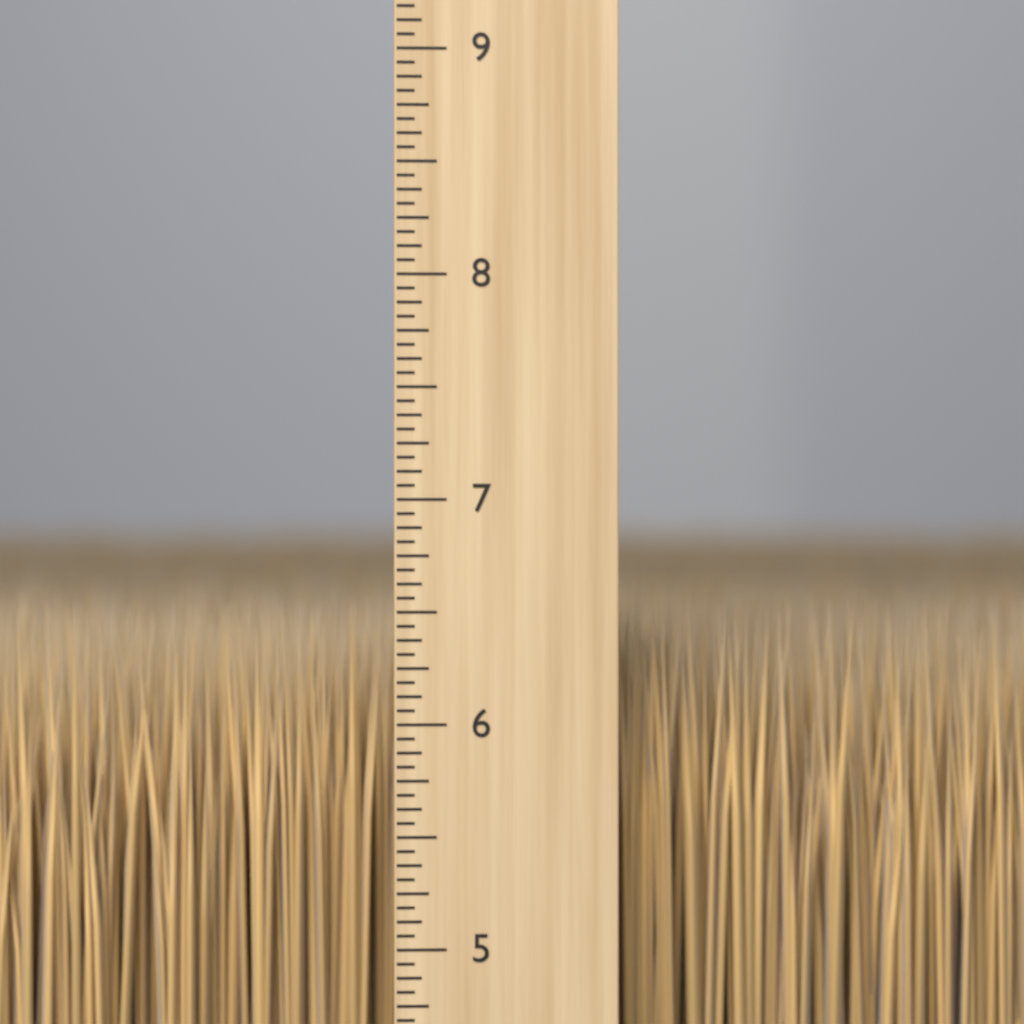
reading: 6.5625 inch
